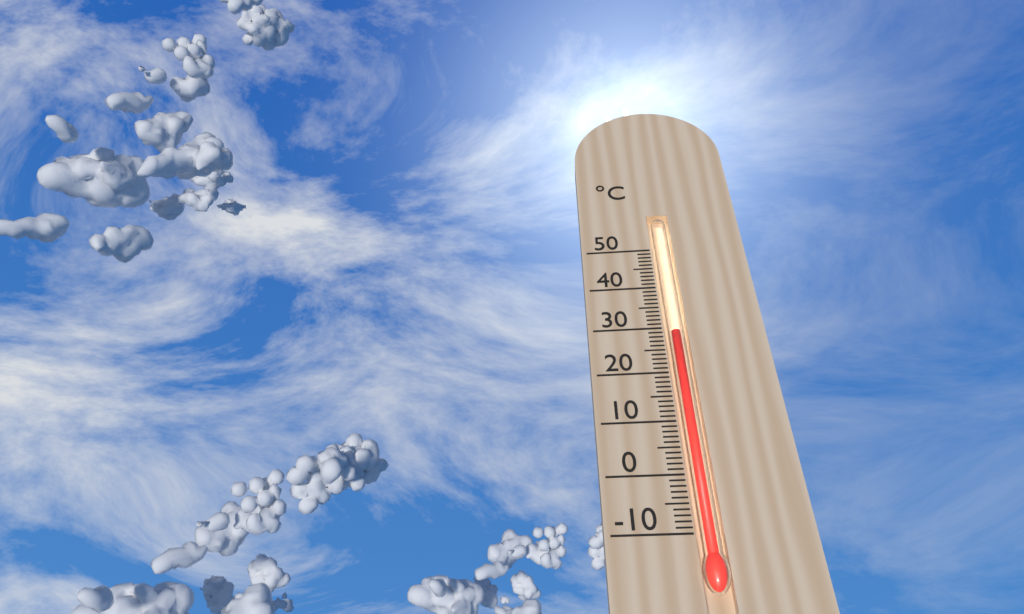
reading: 29 °C
